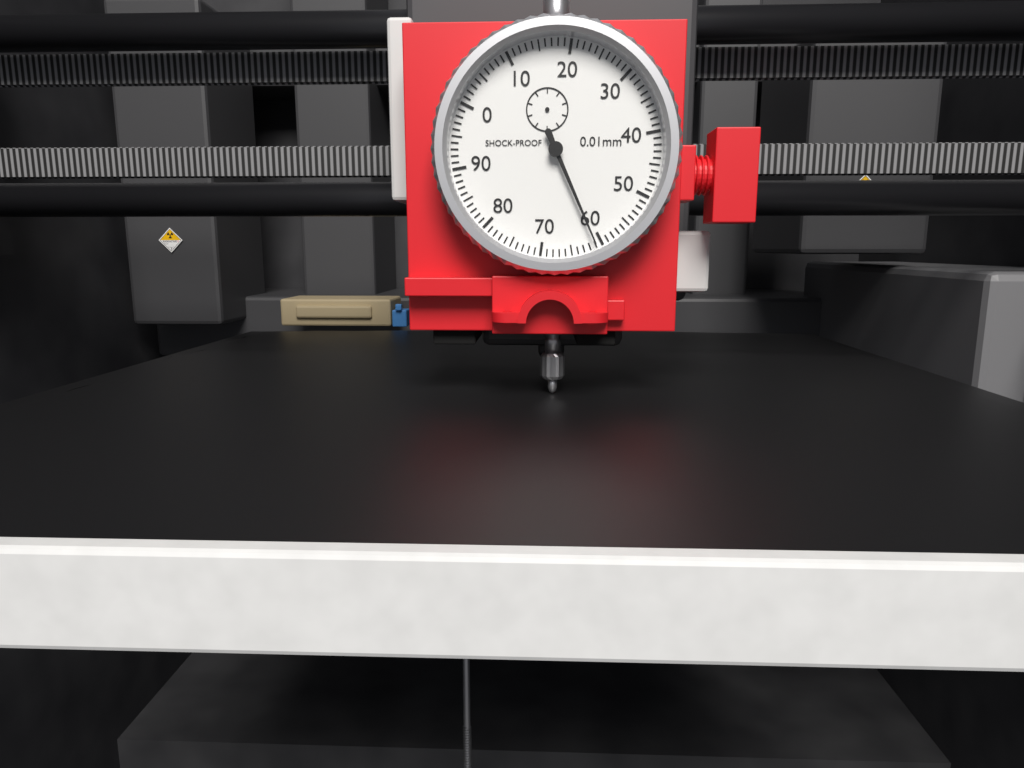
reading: 61 0.01mm
